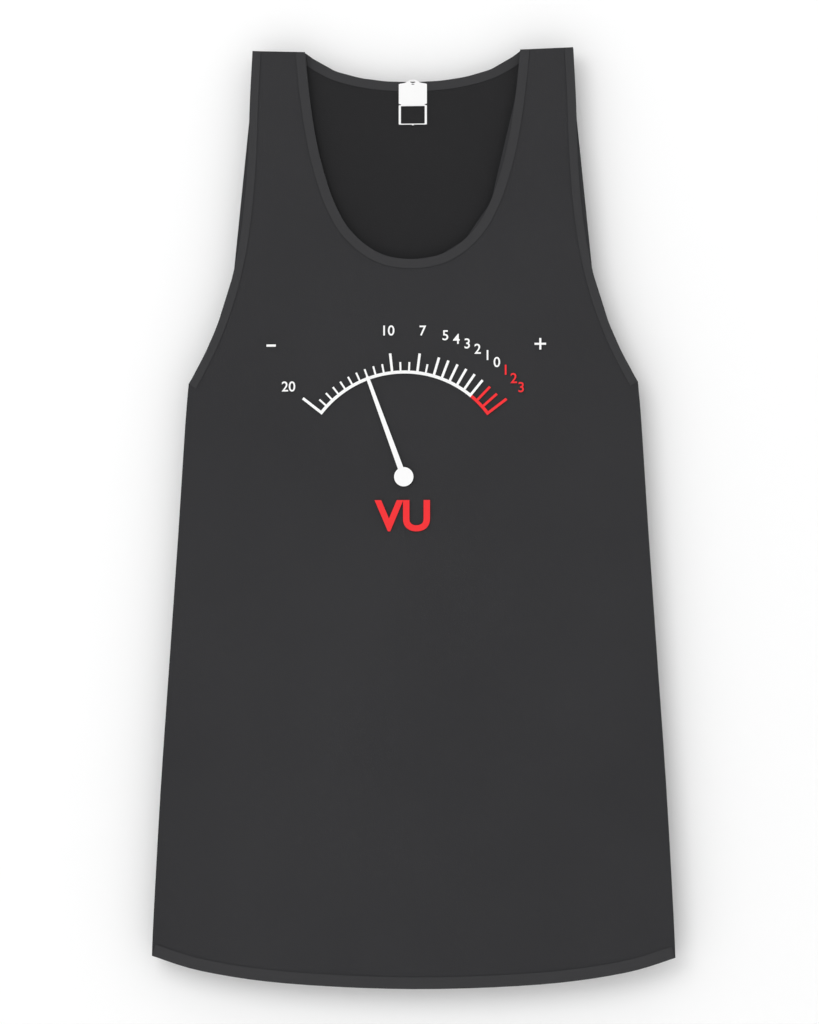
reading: -13 VU
